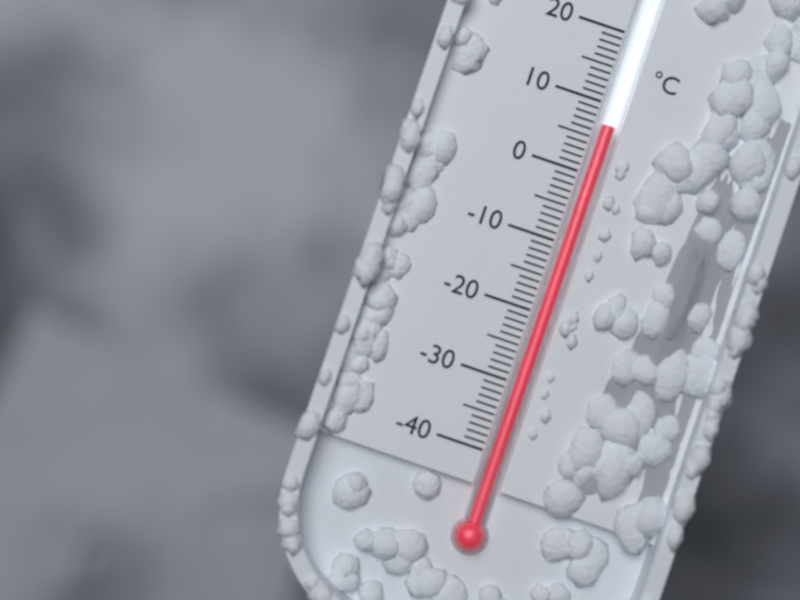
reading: 7 °C
